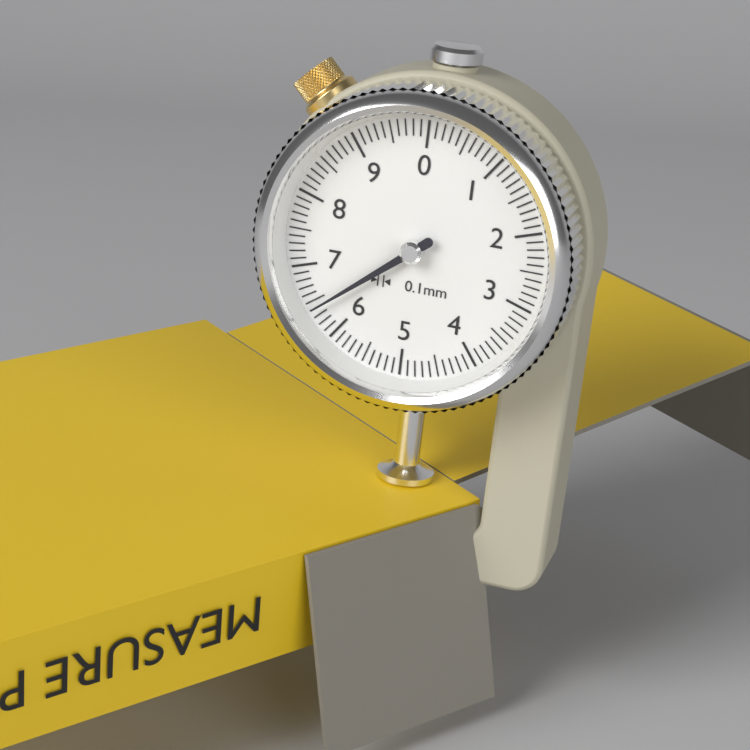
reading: 6.4 mm
